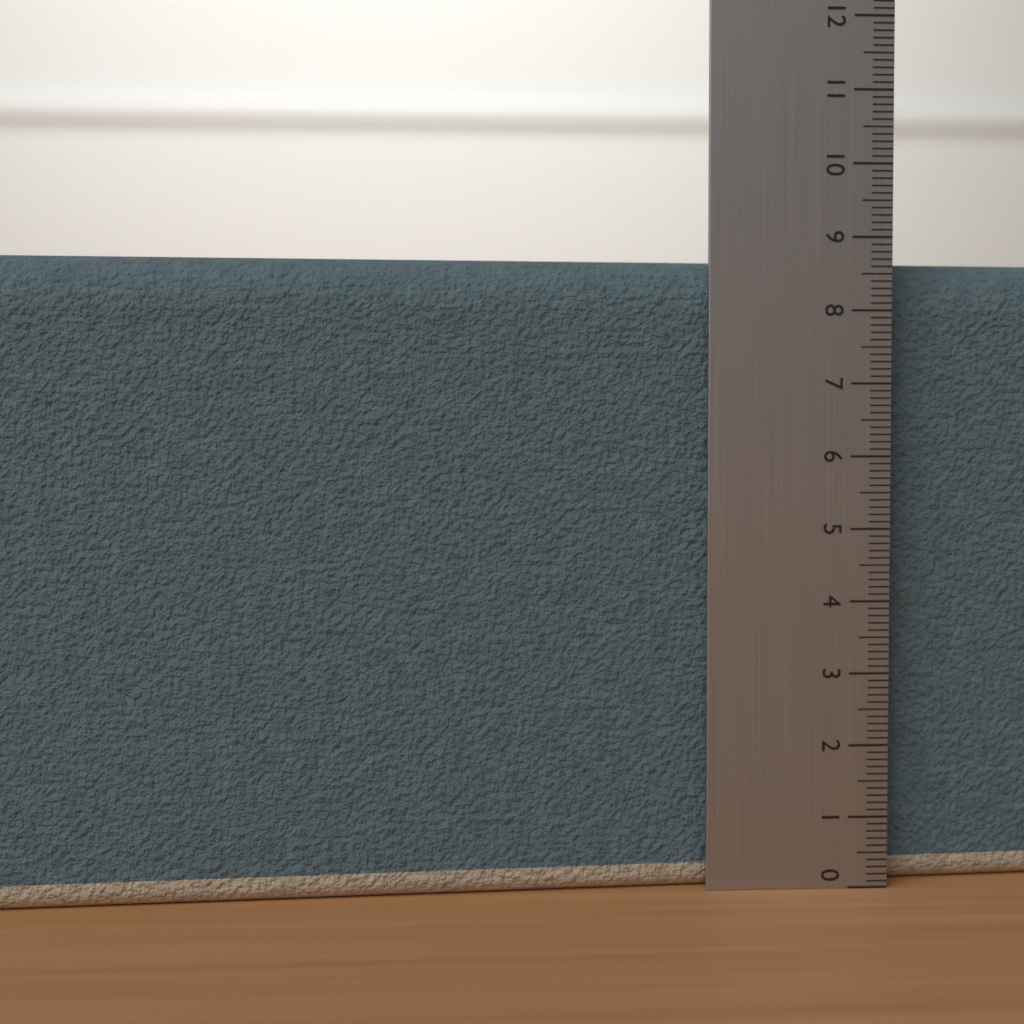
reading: 8.7 (no unit)
